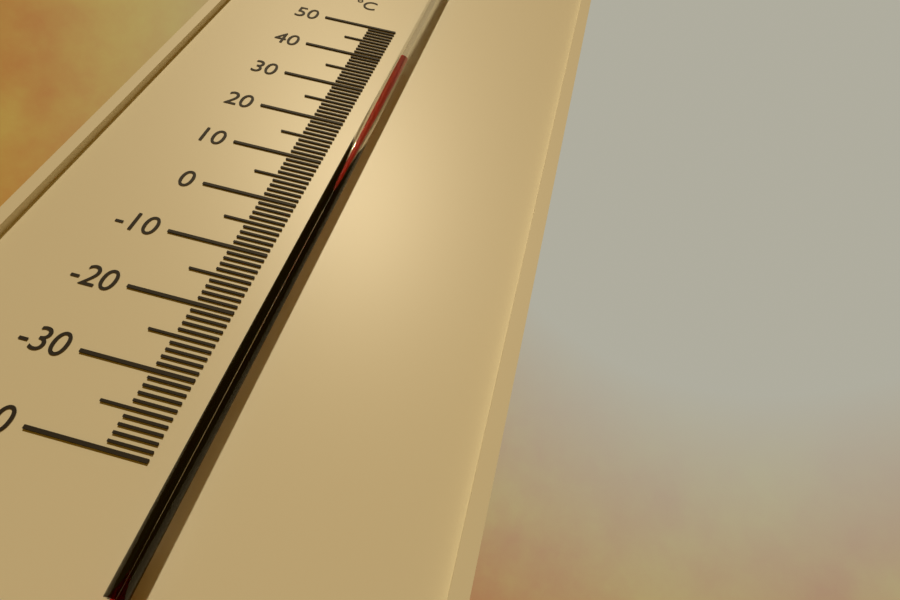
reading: 39 °C
